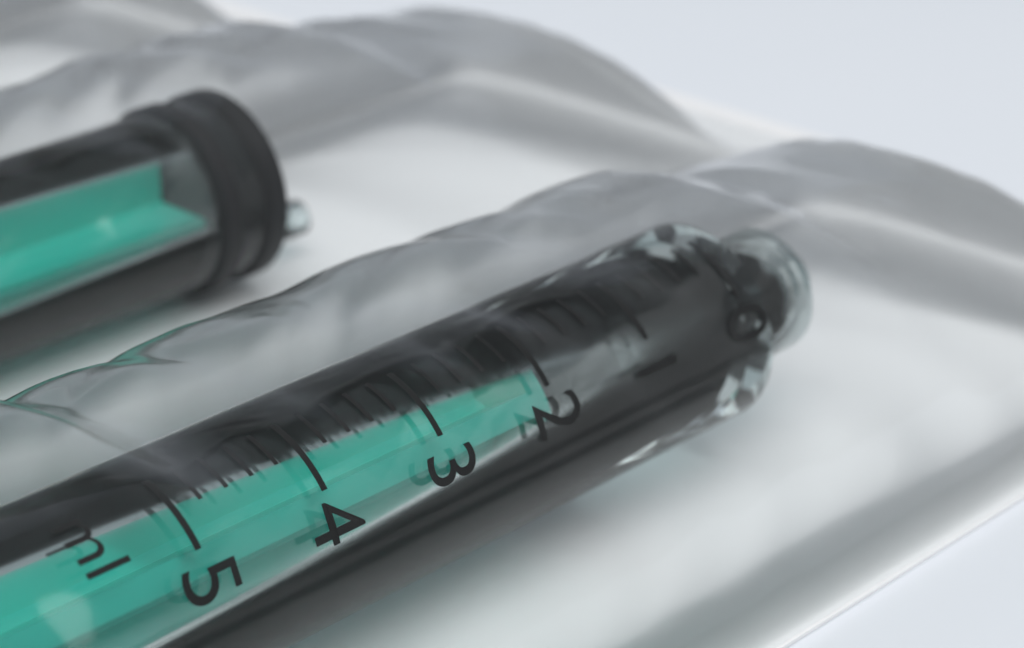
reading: 1.0 ml
